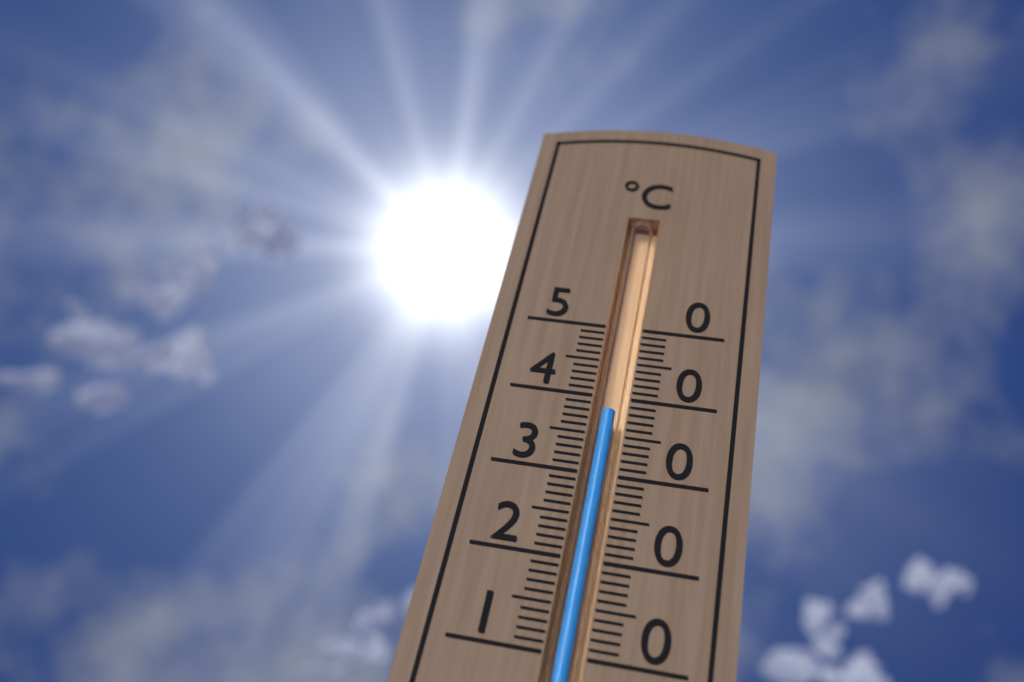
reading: 38 °C
